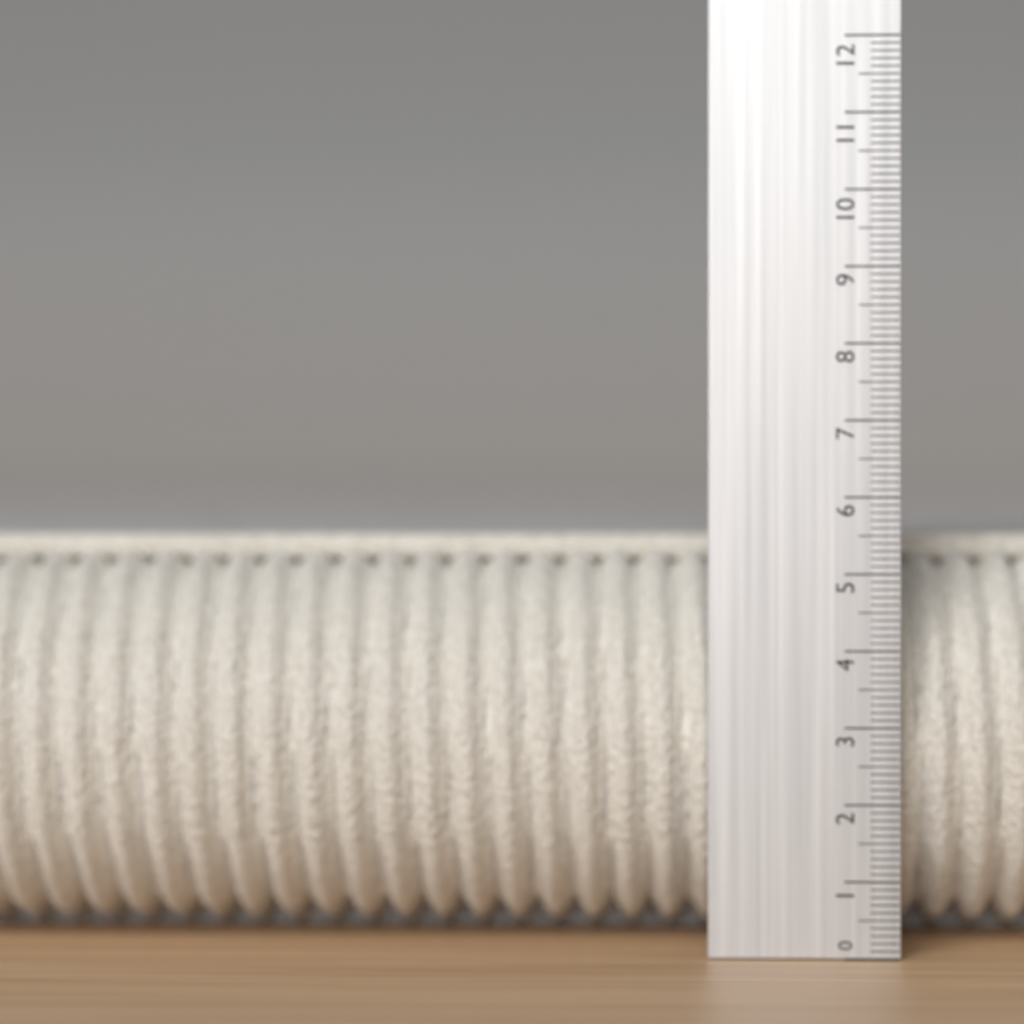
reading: 5.5 (no unit)
